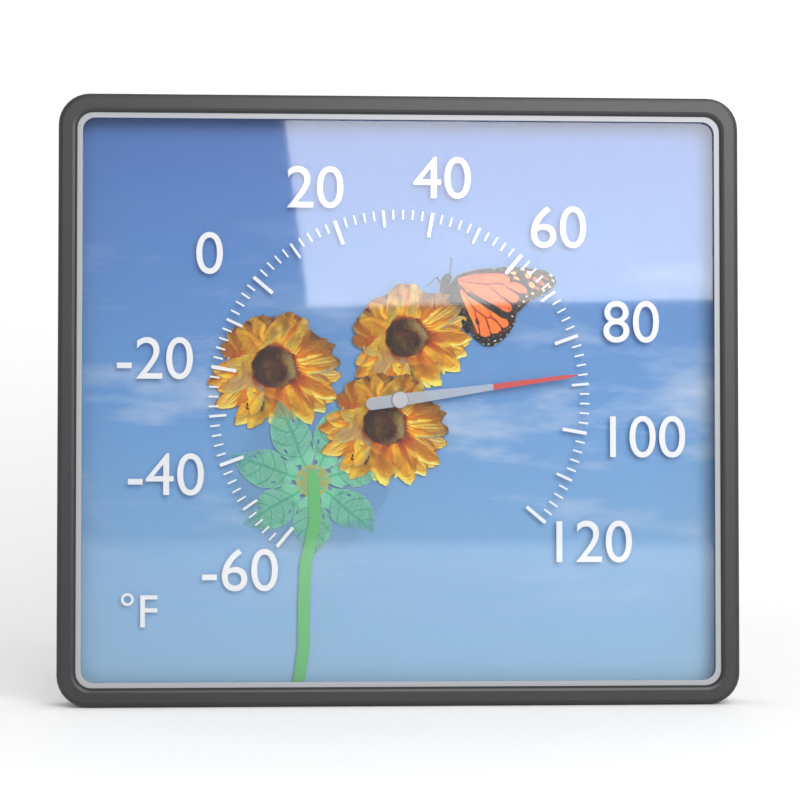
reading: 88 °F
